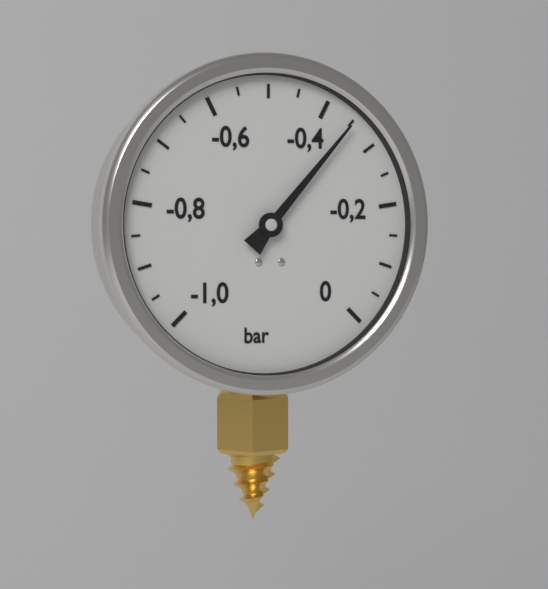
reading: -0.35 bar
